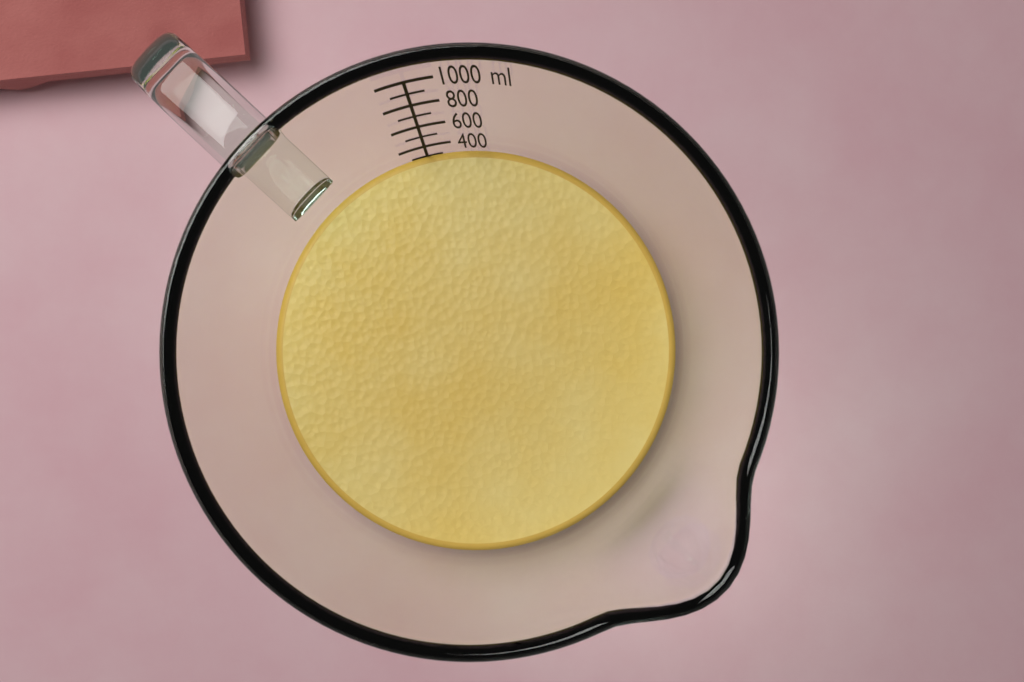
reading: 300 ml
